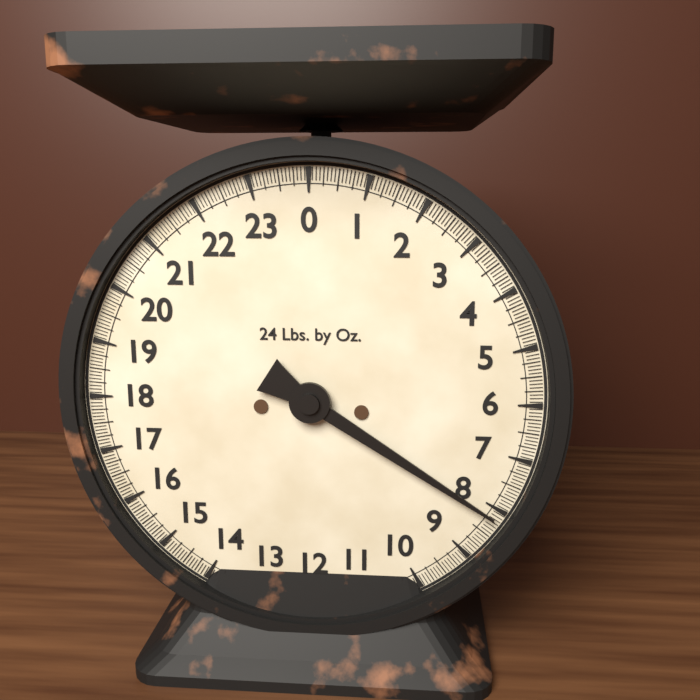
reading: 8.1875 lb
